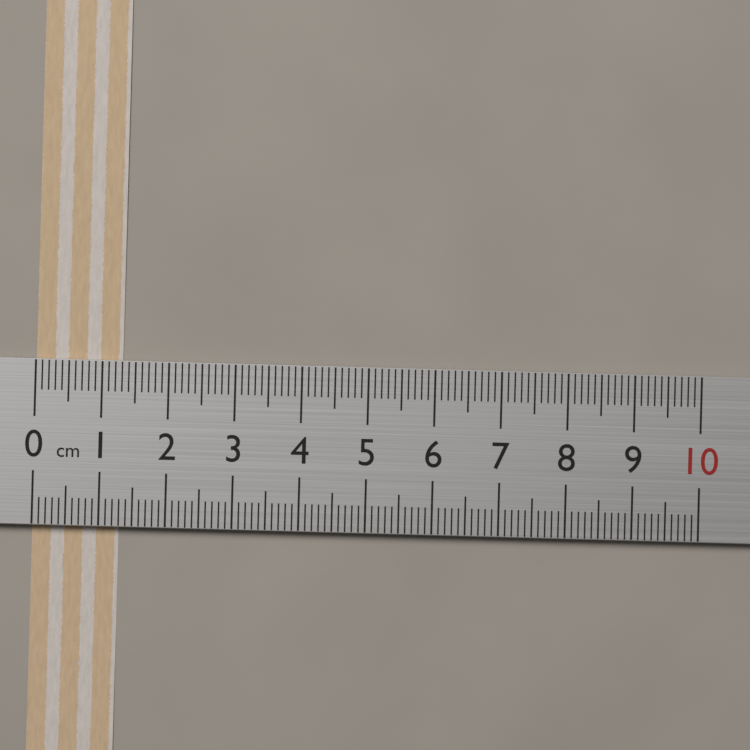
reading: 1.3 cm
